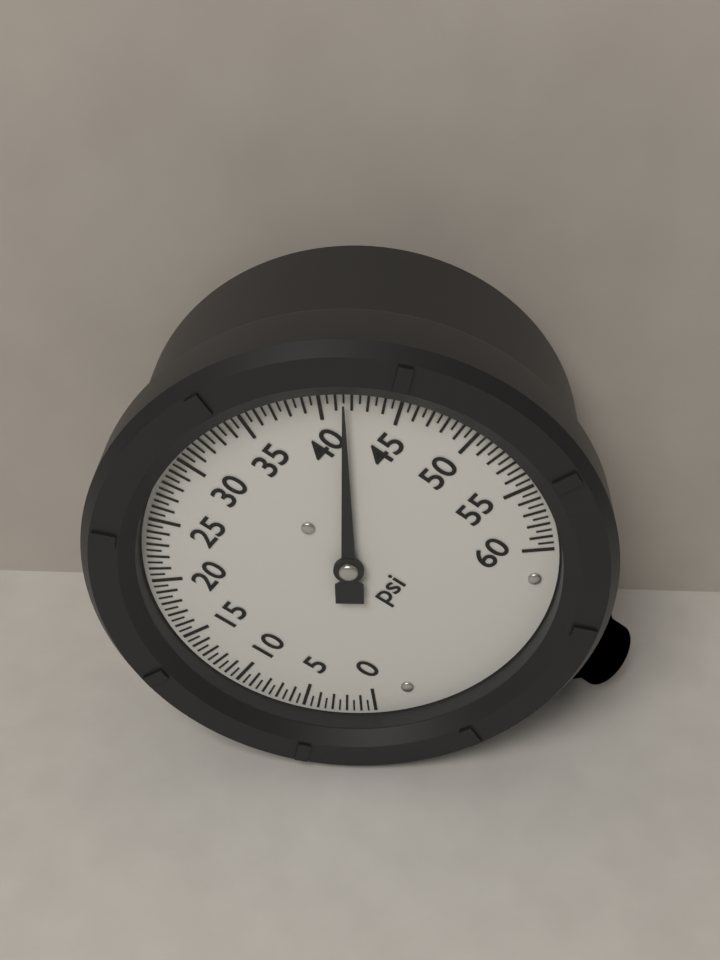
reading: 41.5 psi
